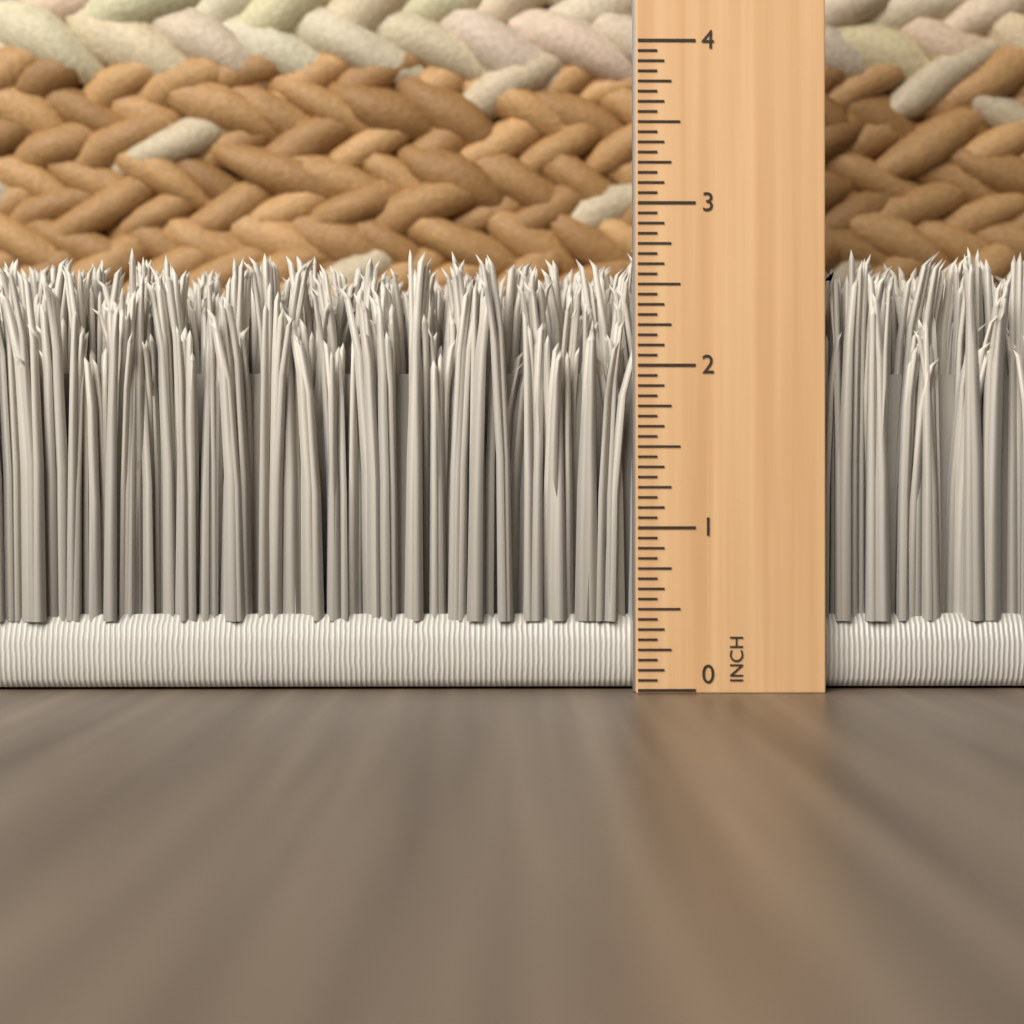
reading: 2.7500 in
